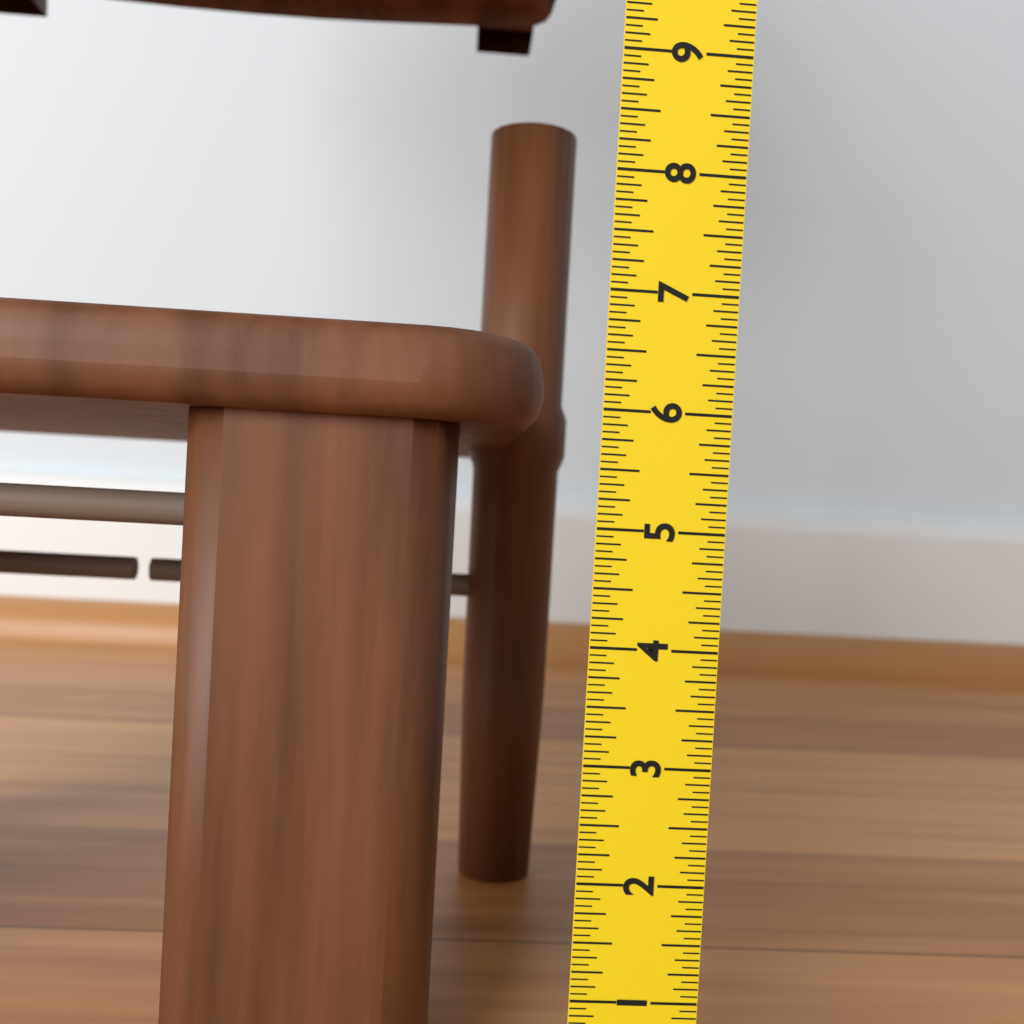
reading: 6.6250 in
